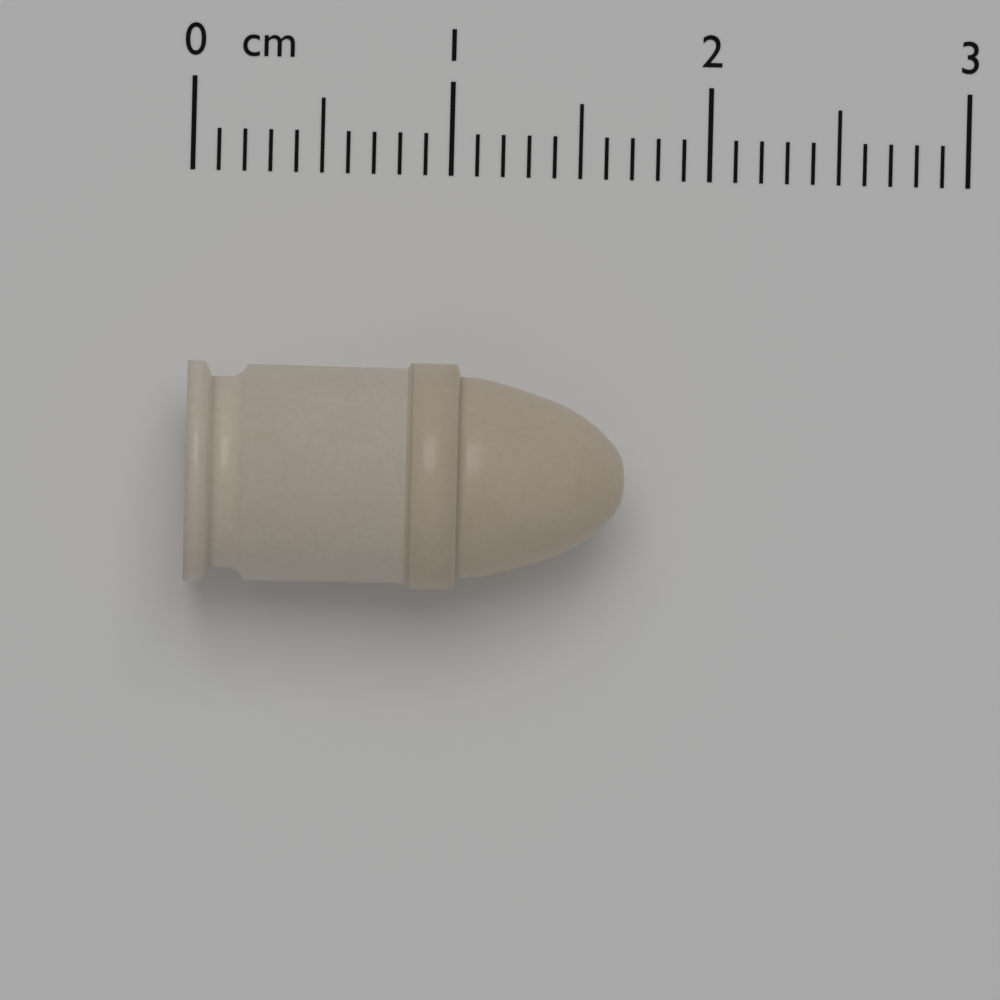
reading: 1.7 cm
